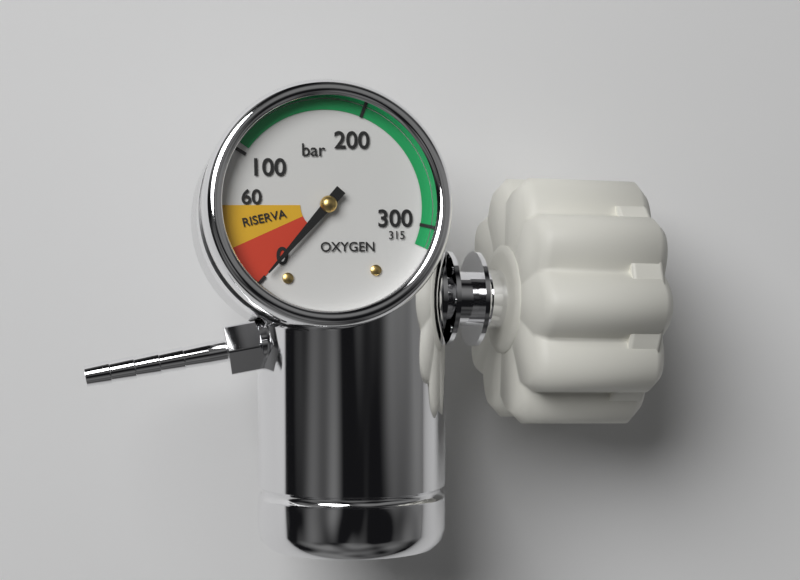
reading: 0 bar
